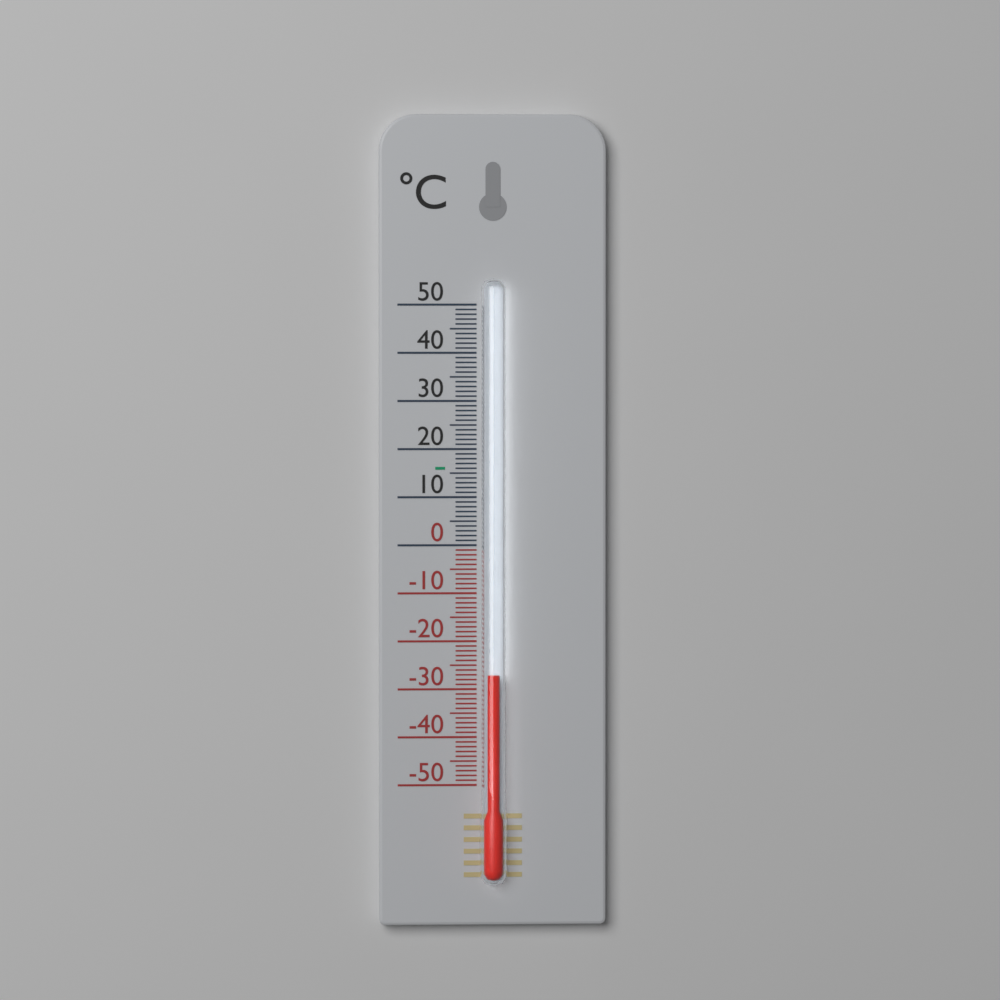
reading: -27 °C
